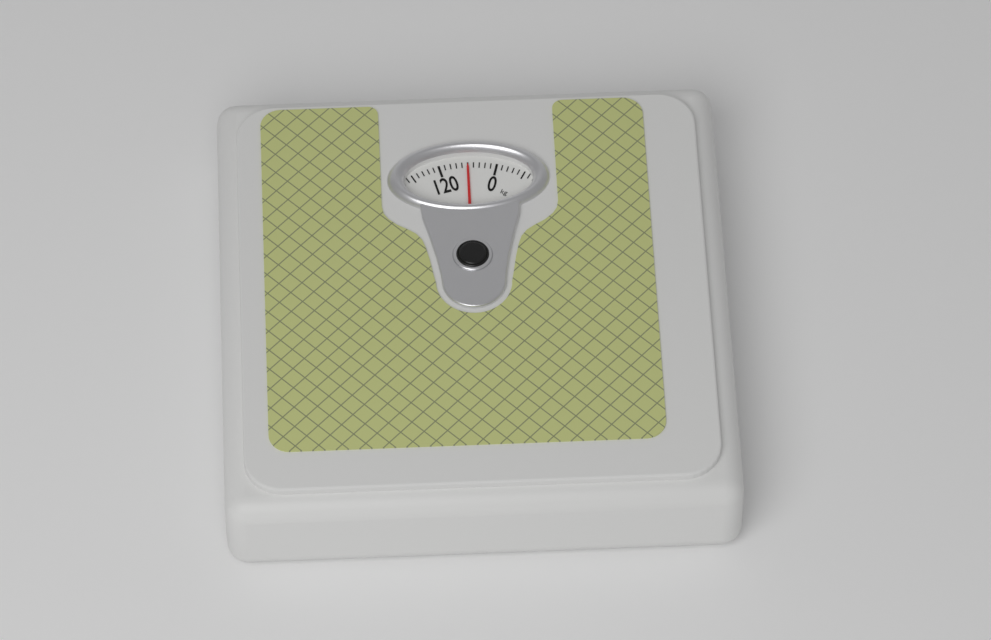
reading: 125 kg
